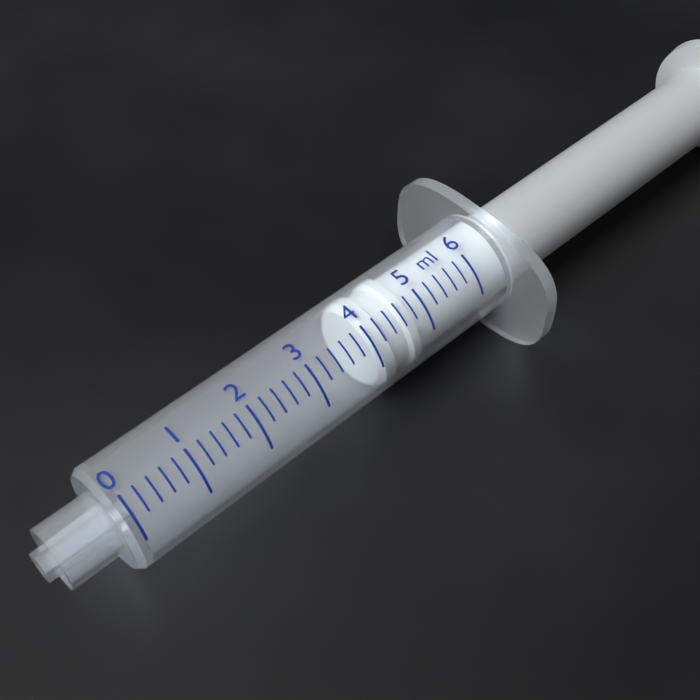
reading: 4.0 ml
